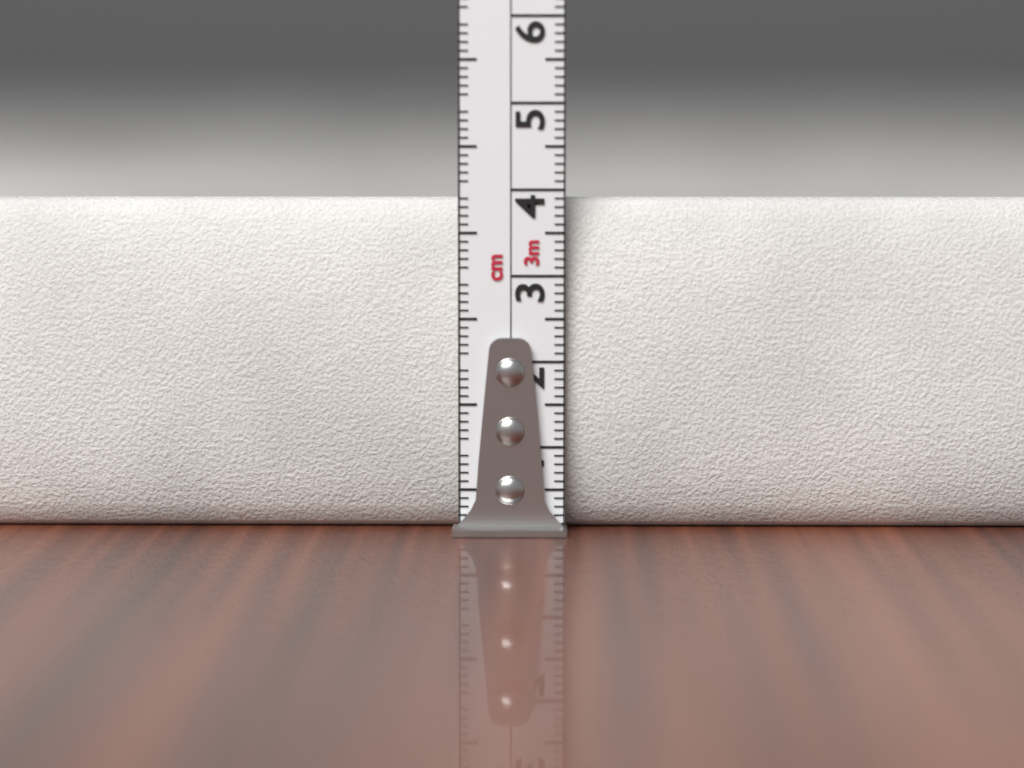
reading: 3.9 cm
